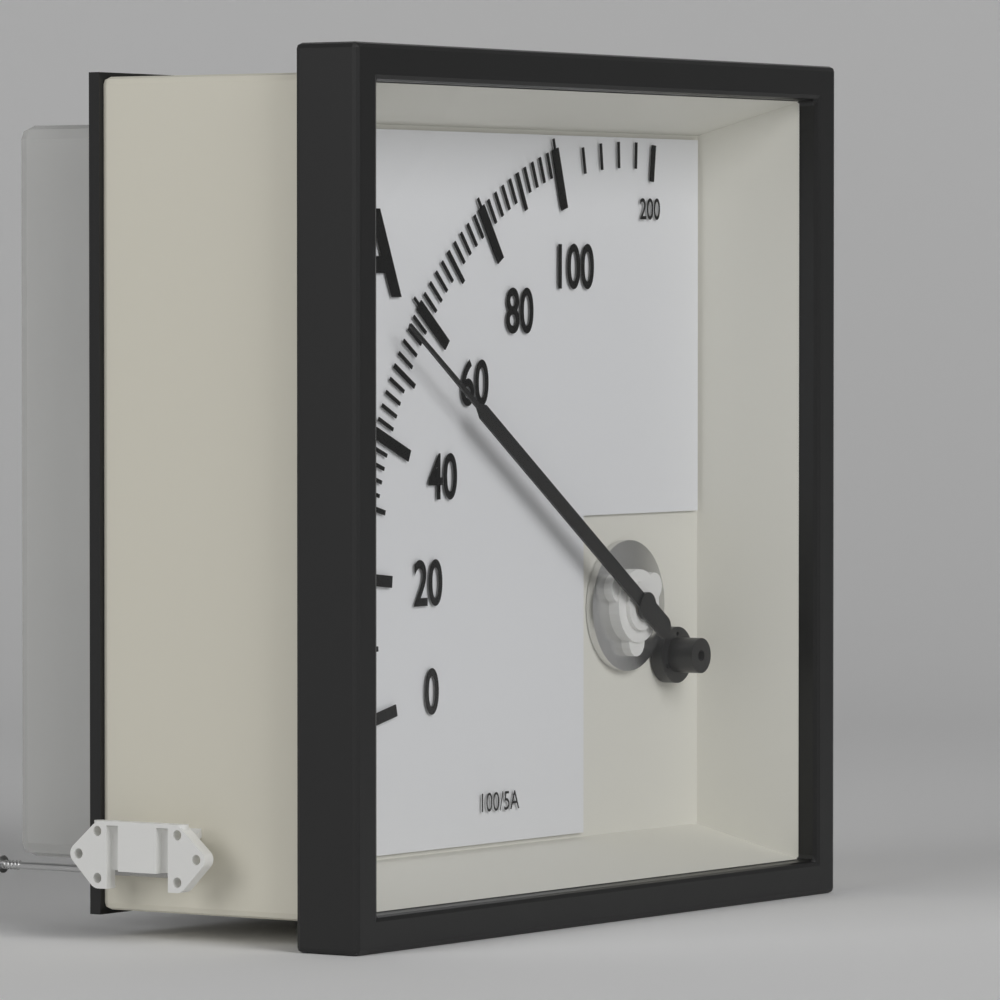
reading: 54 A
